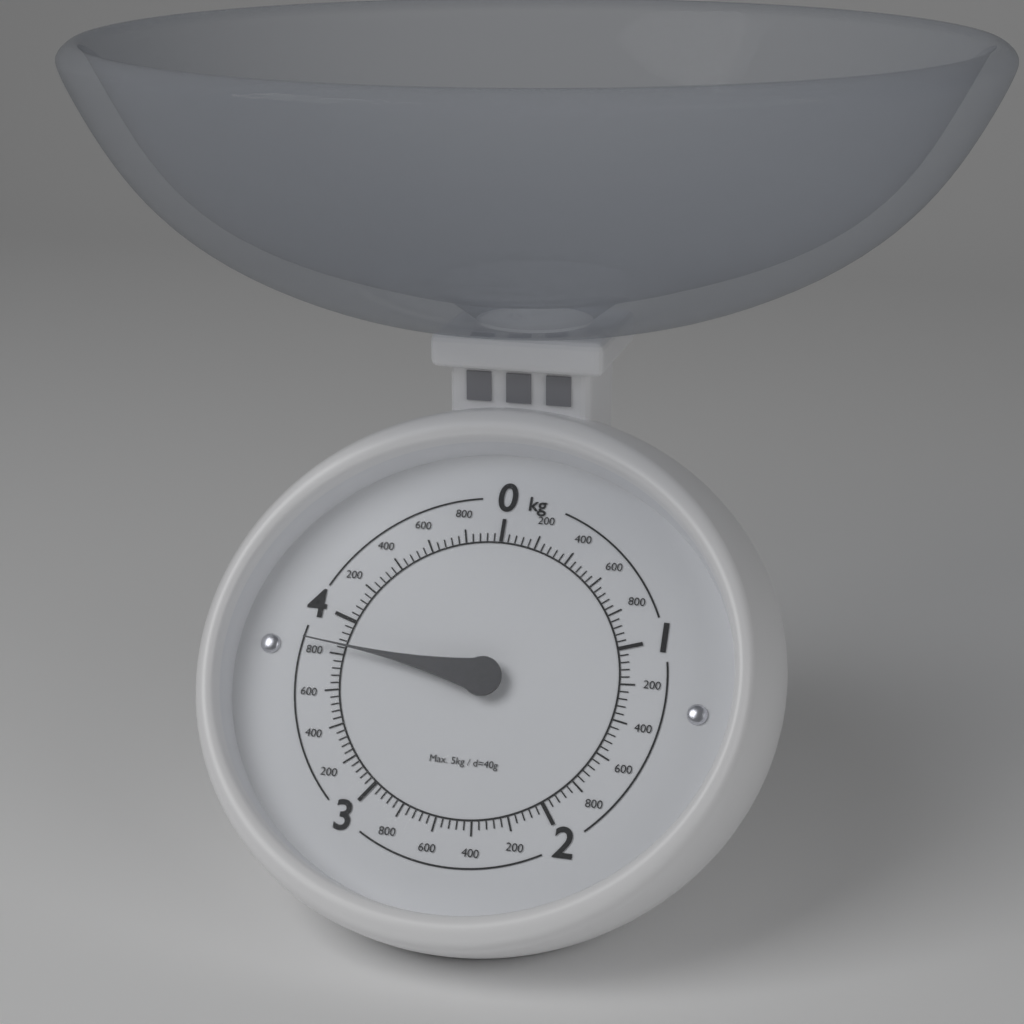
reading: 3.84 kg
